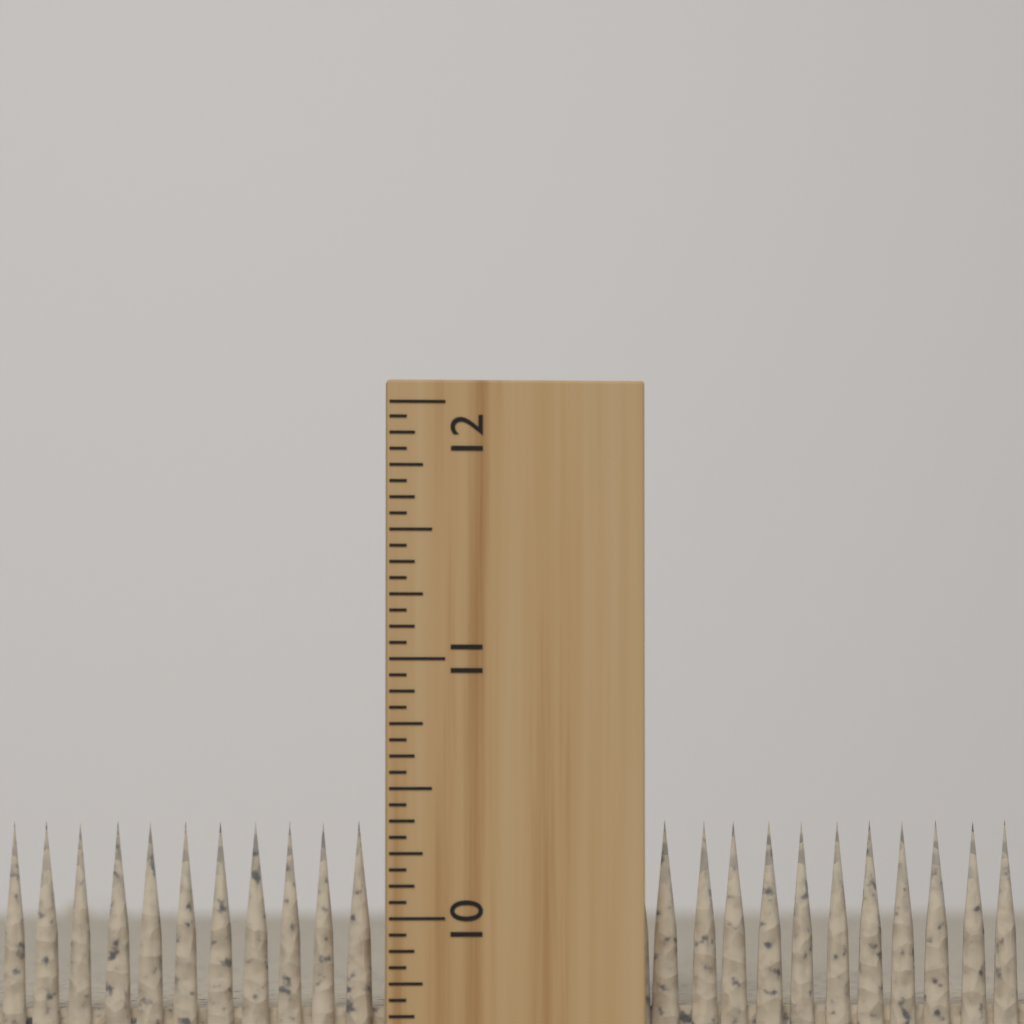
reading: 10.3750 inch
